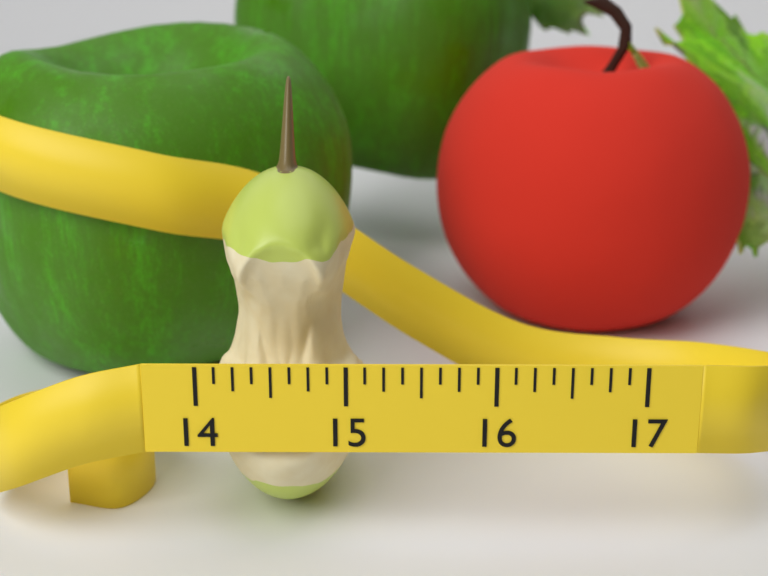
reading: 15.125 (no unit)
